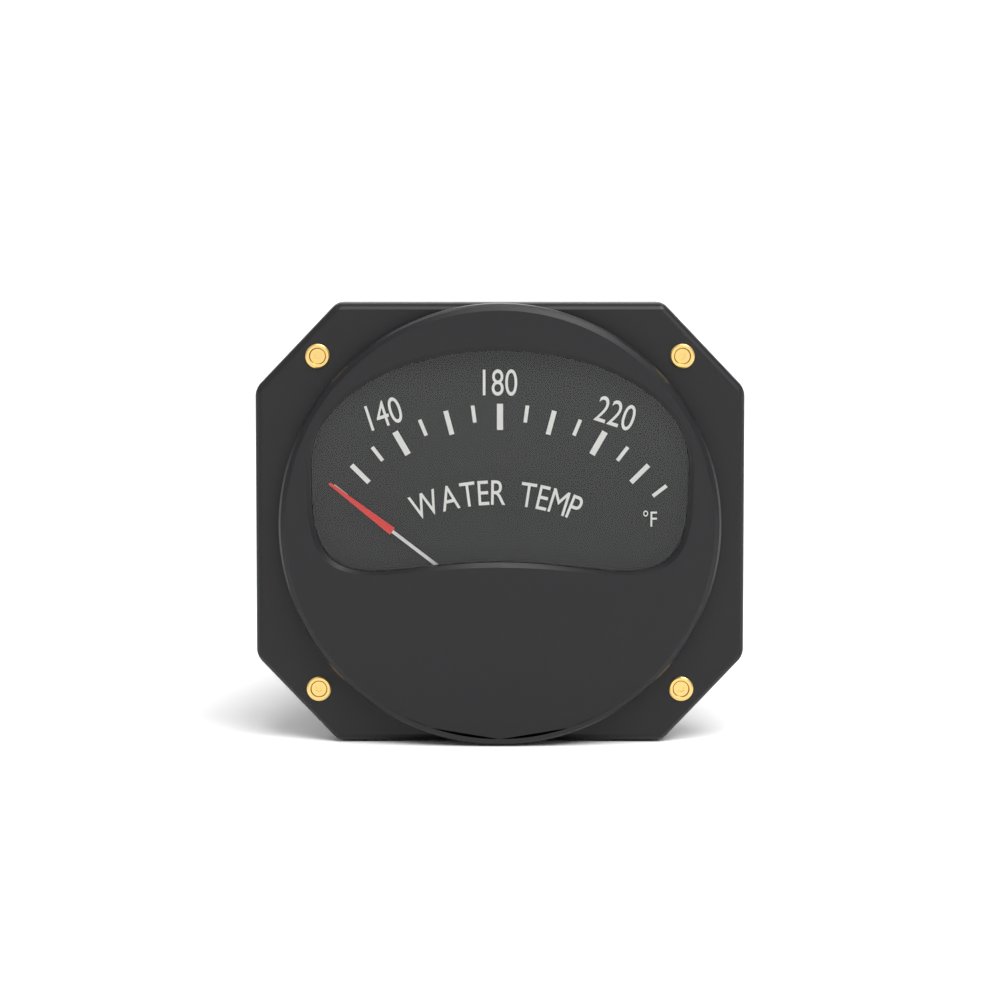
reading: 110 °F
